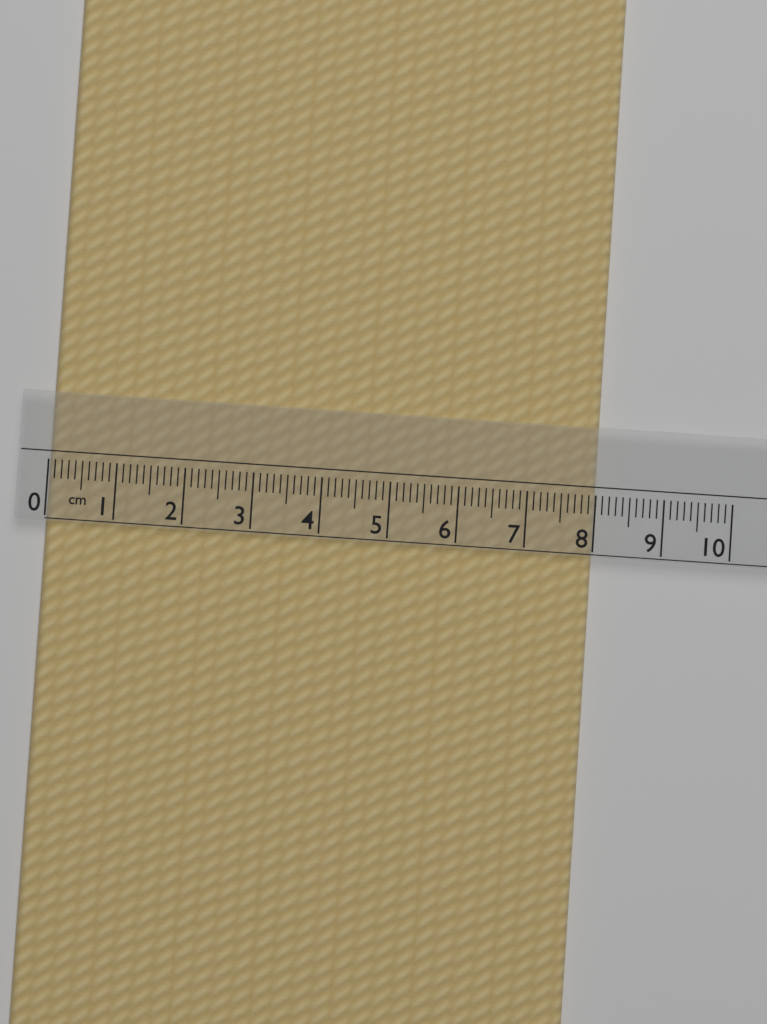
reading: 8.0 cm
